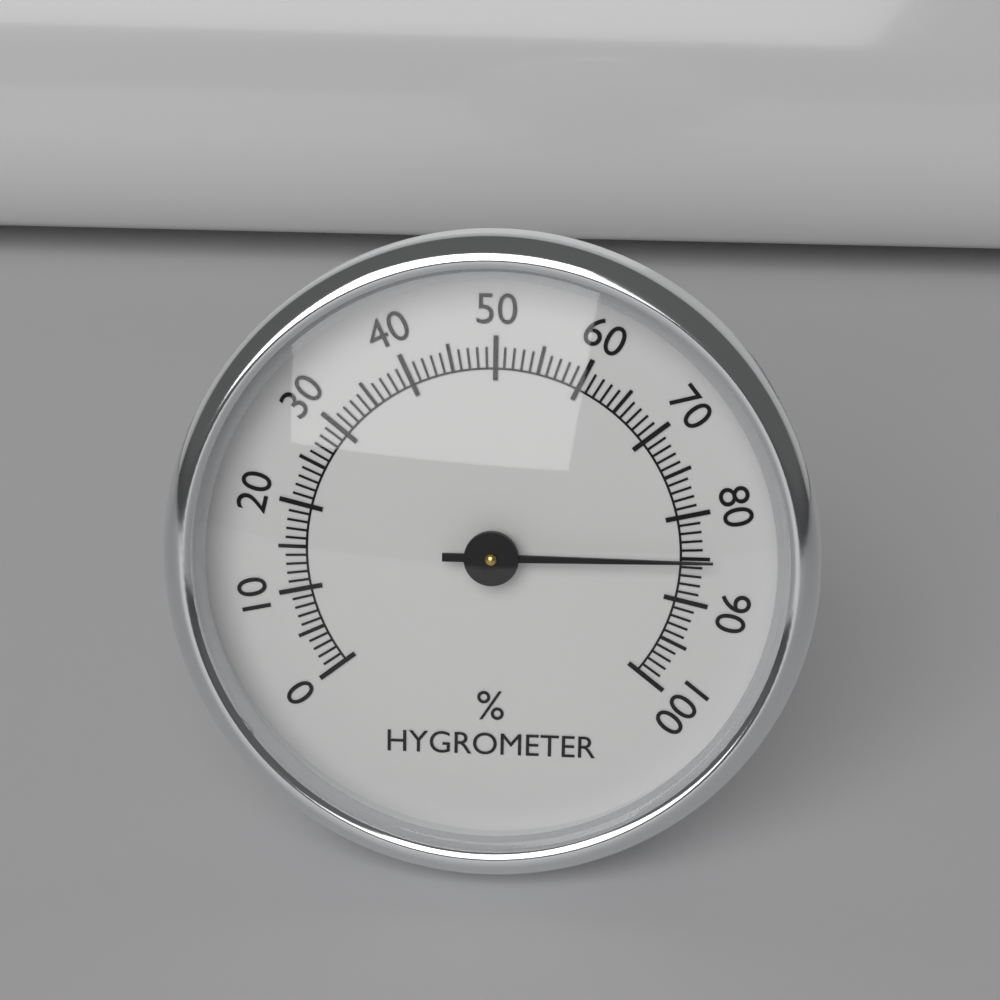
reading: 85 %
